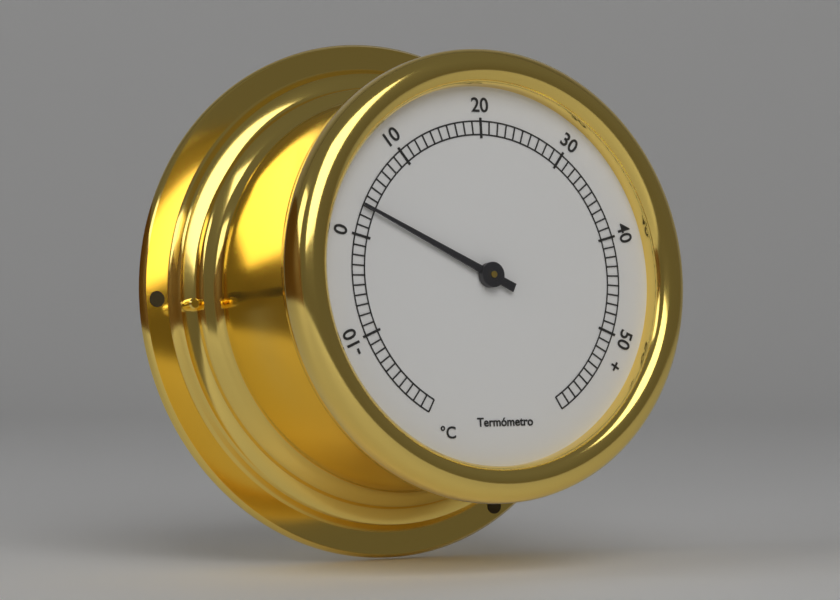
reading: 3 °C
